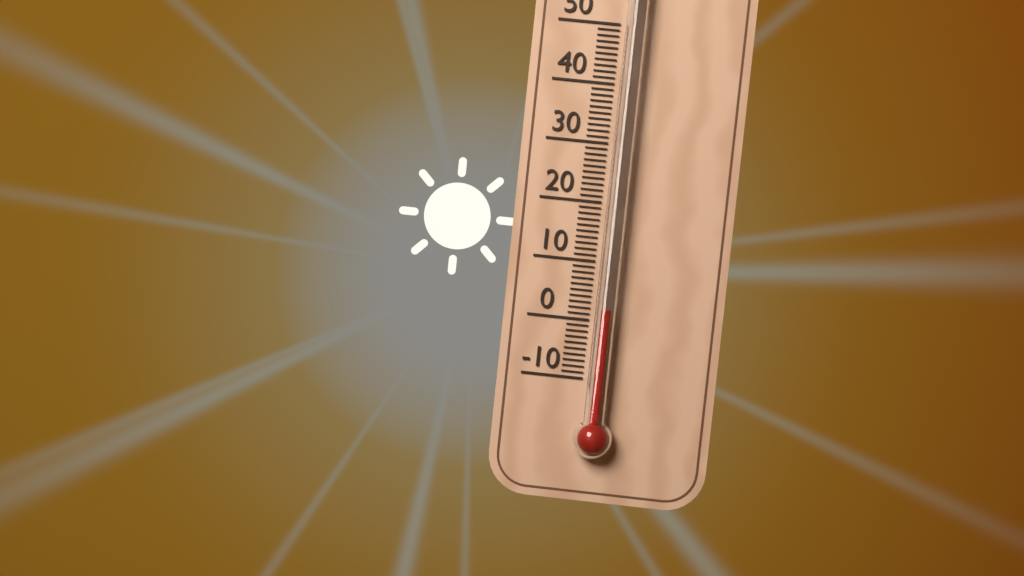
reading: 2 °C
